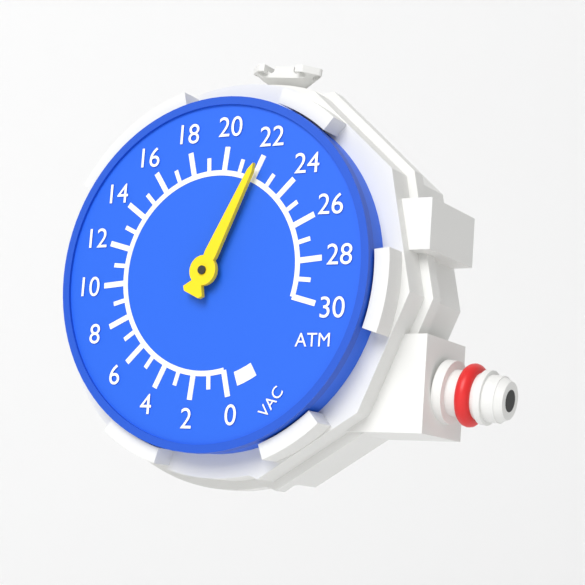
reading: 22 ATM
